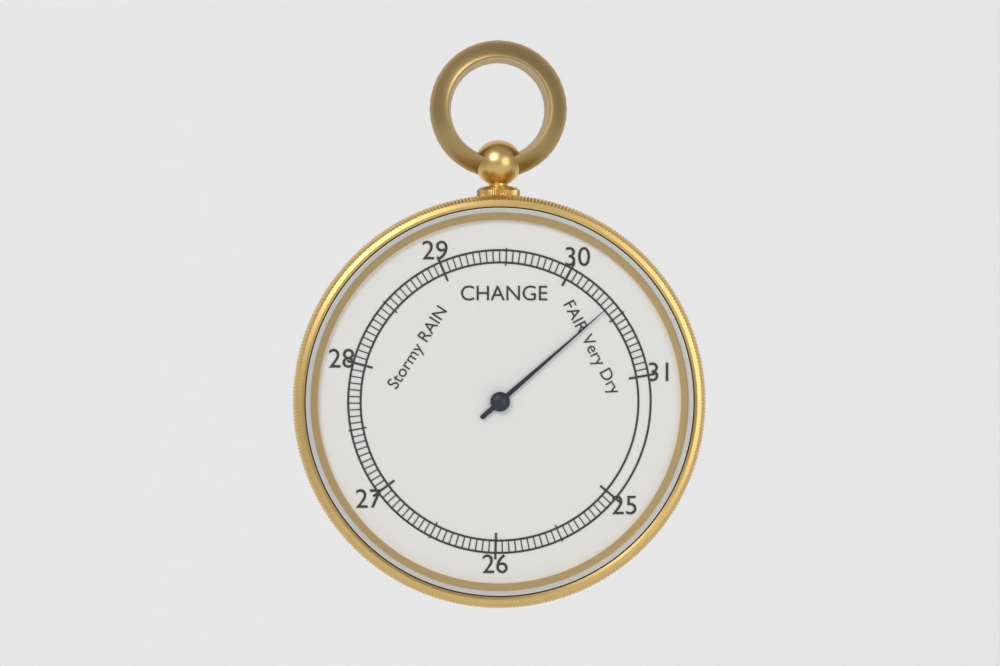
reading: 30.40 inHg
